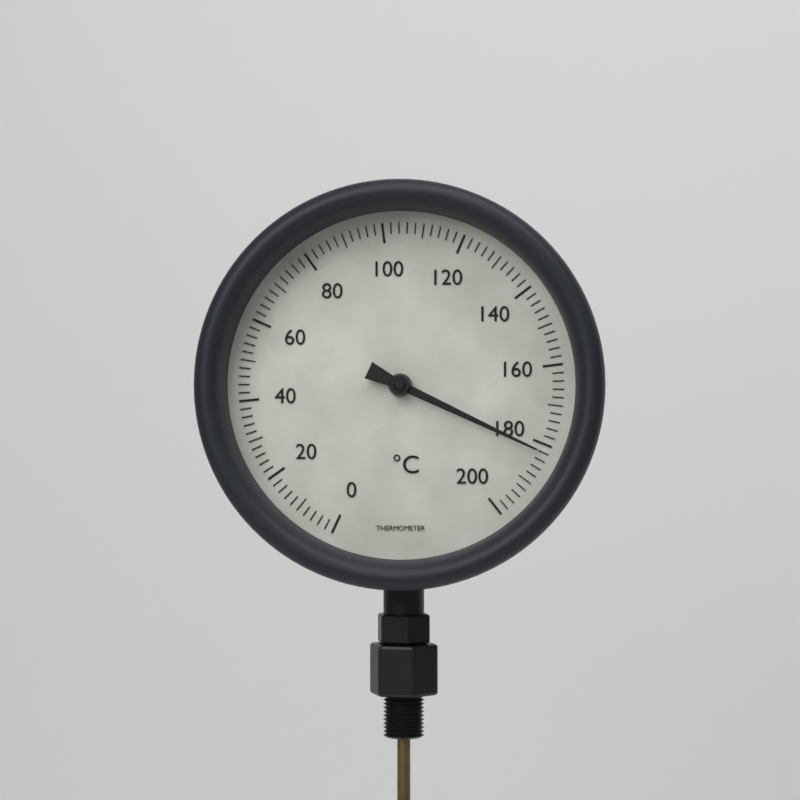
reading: 182 °C
